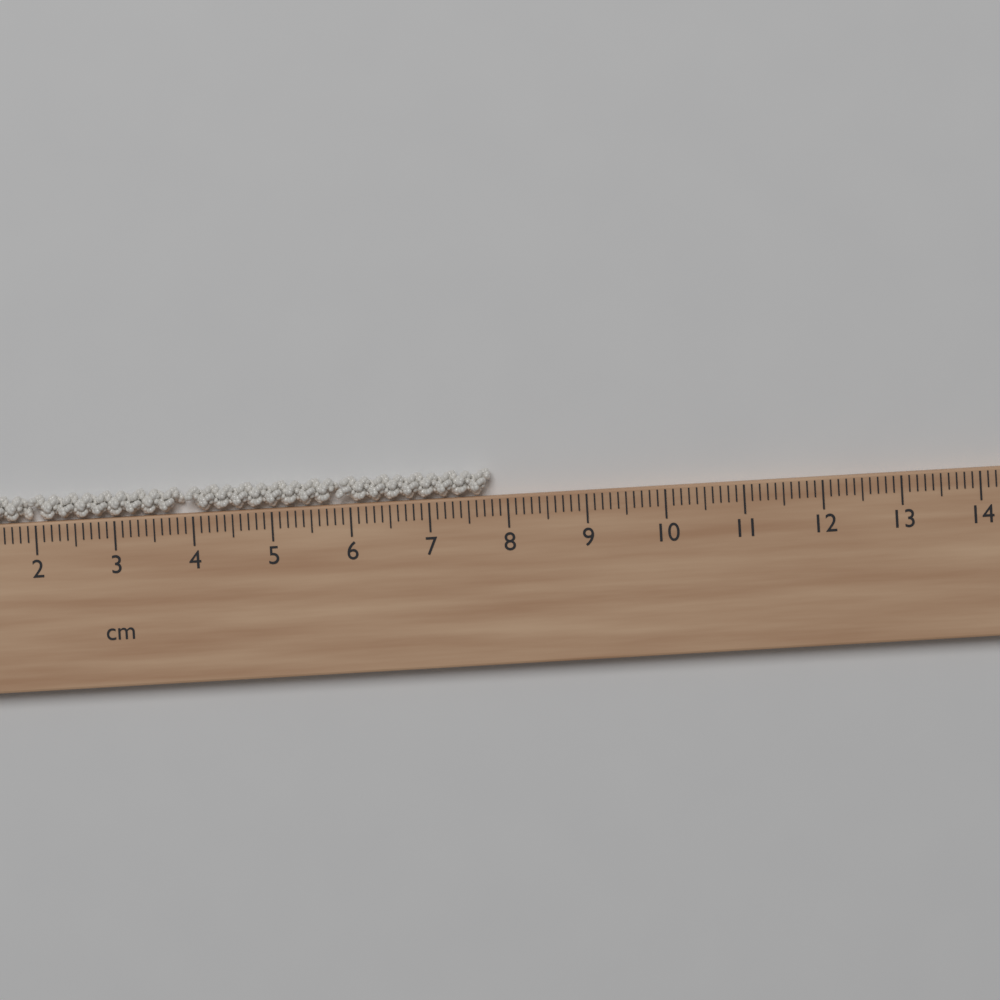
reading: 7.8 cm
